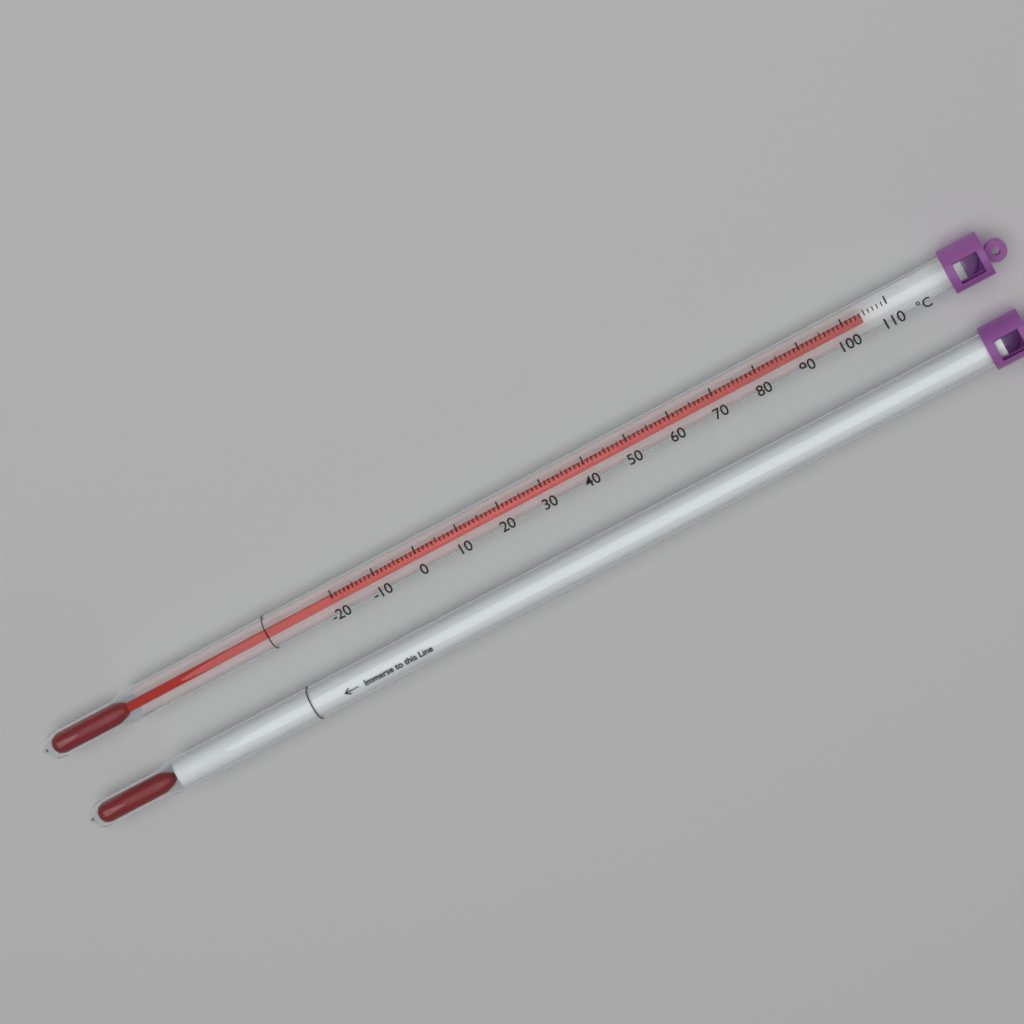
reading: 104 °C
